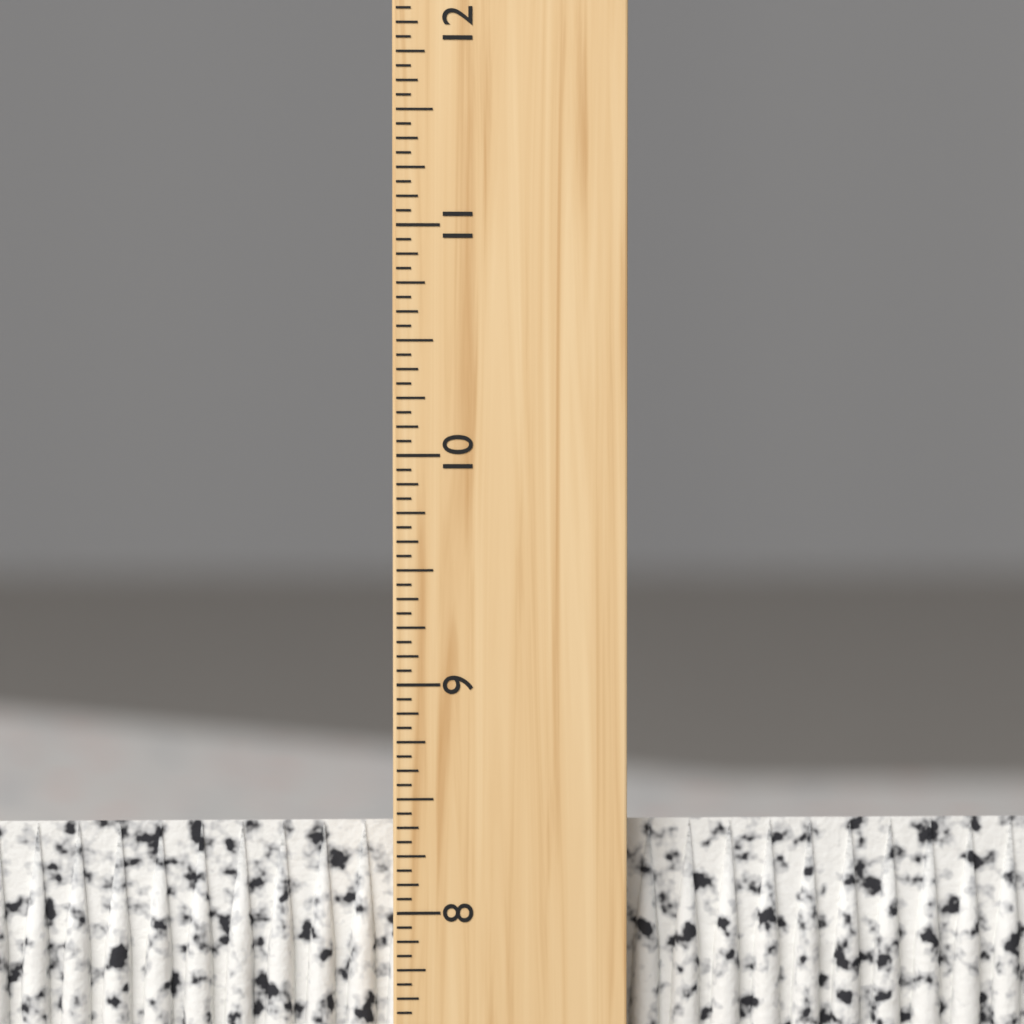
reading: 8.3750 inch
